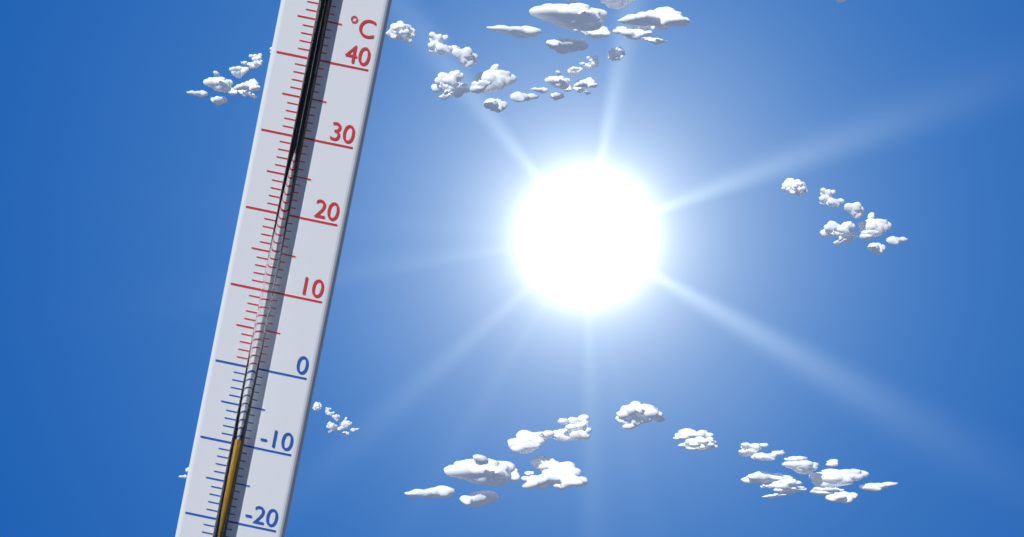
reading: -9 °C
